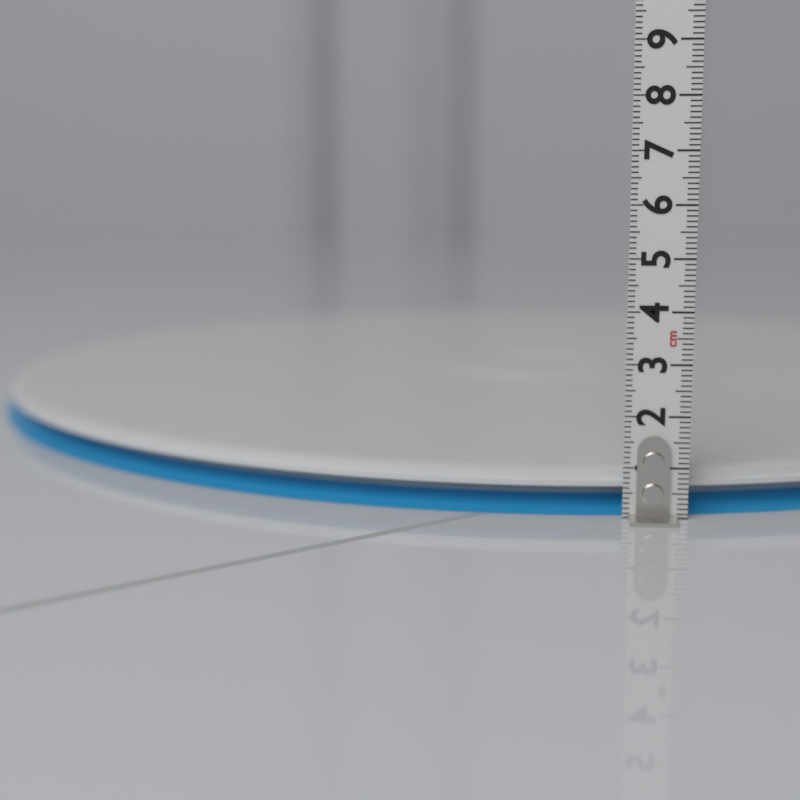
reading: 0.9 cm
